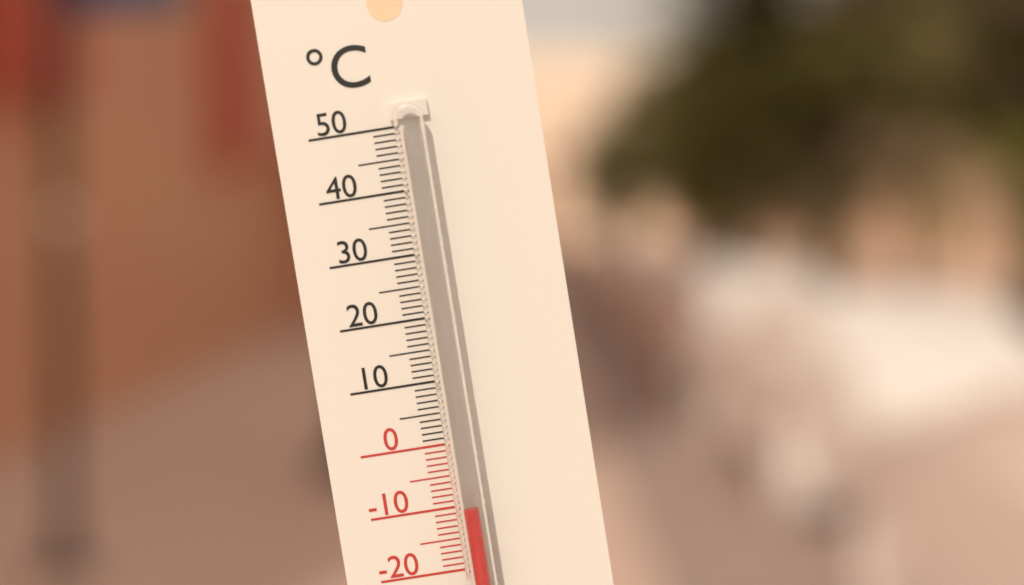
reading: -10 °C
